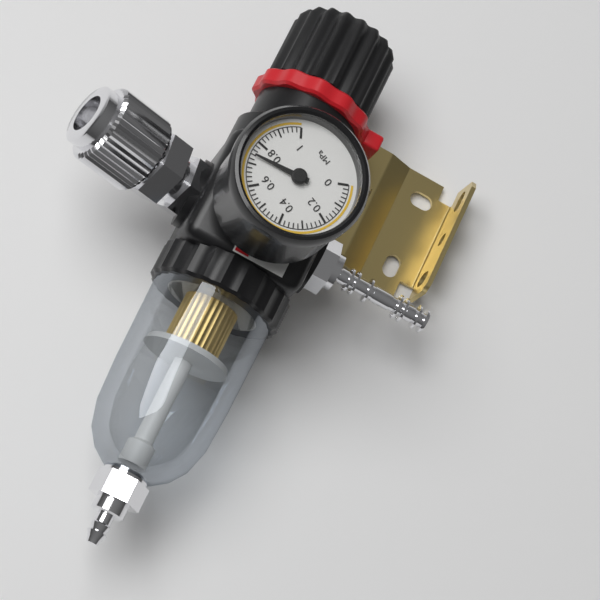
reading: 0.74 MPa
